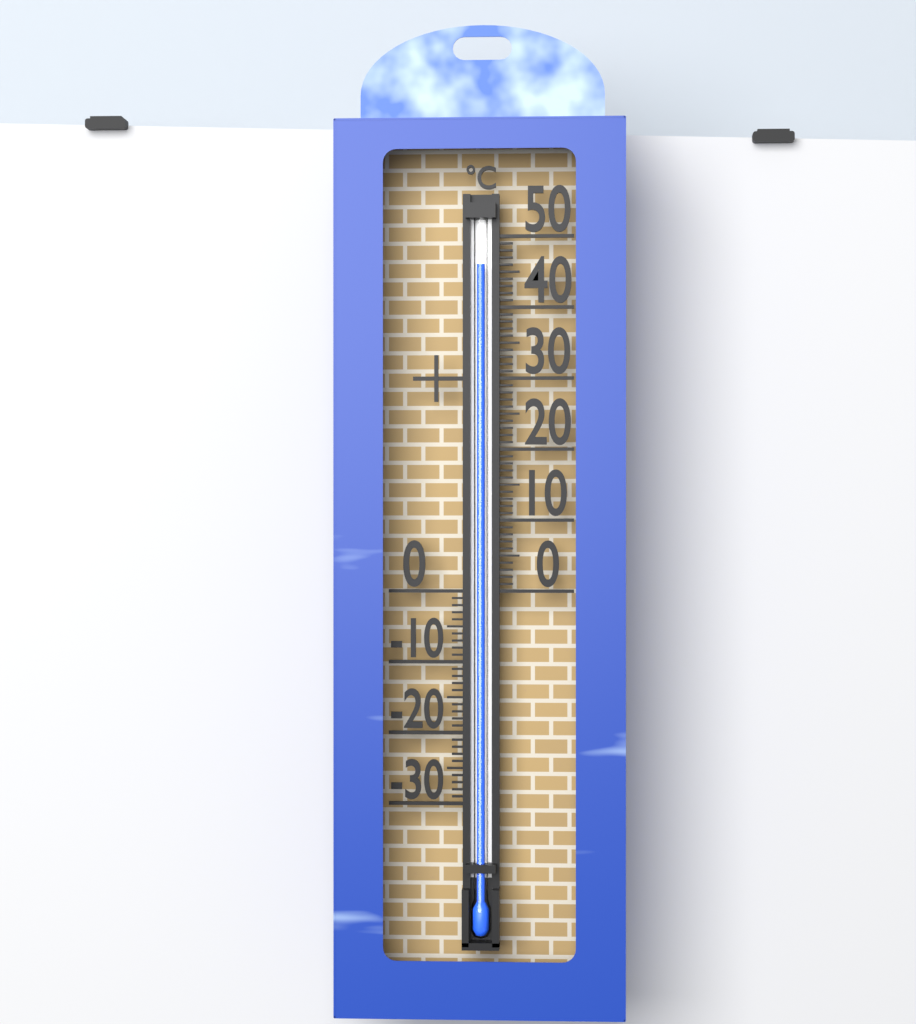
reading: 46 °C
